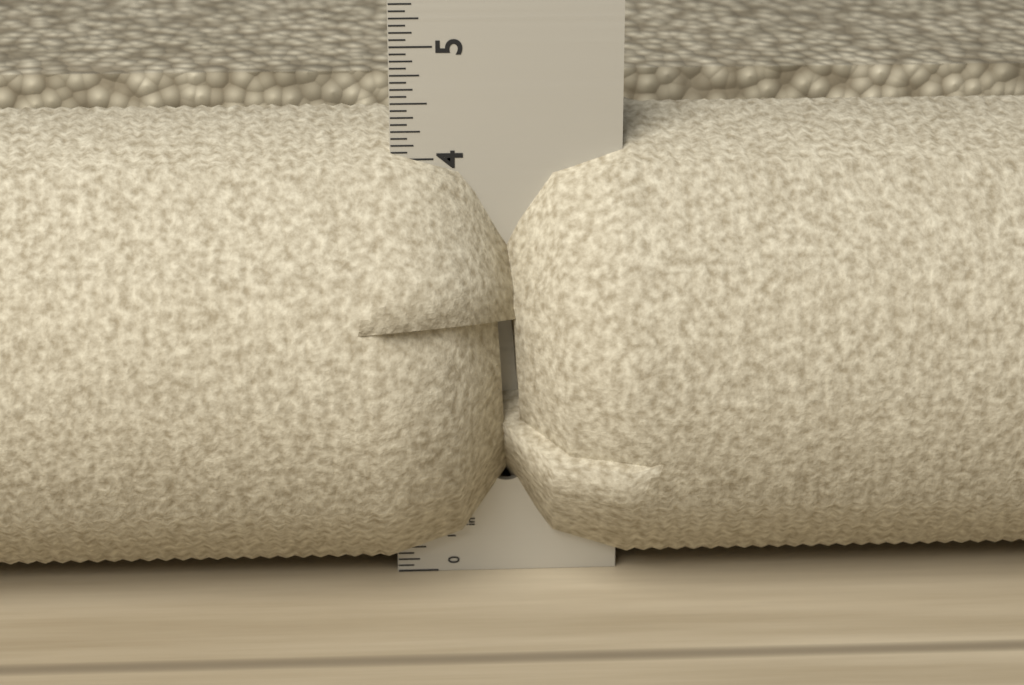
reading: 4.3125 in
